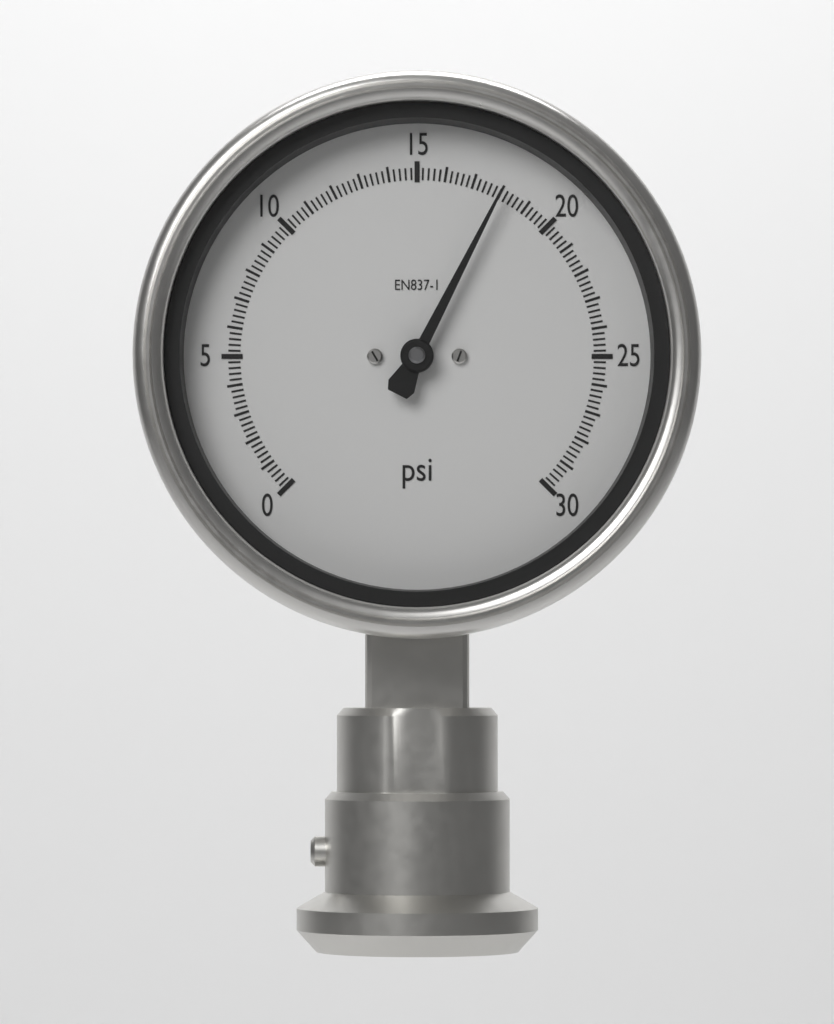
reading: 18.0 psi
